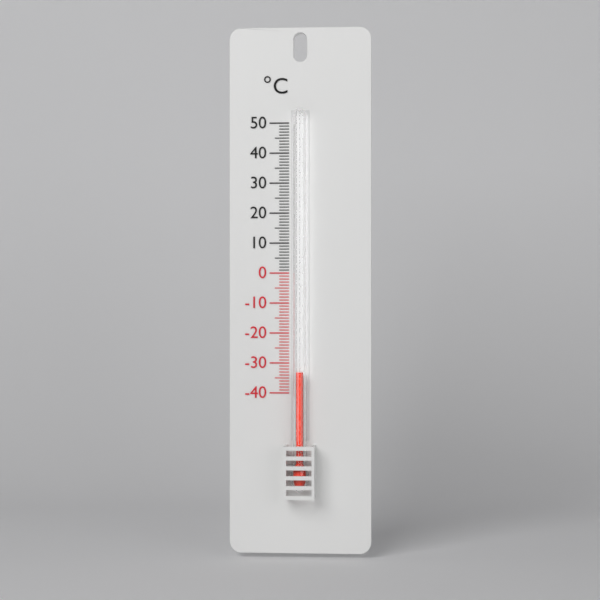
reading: -33 °C
